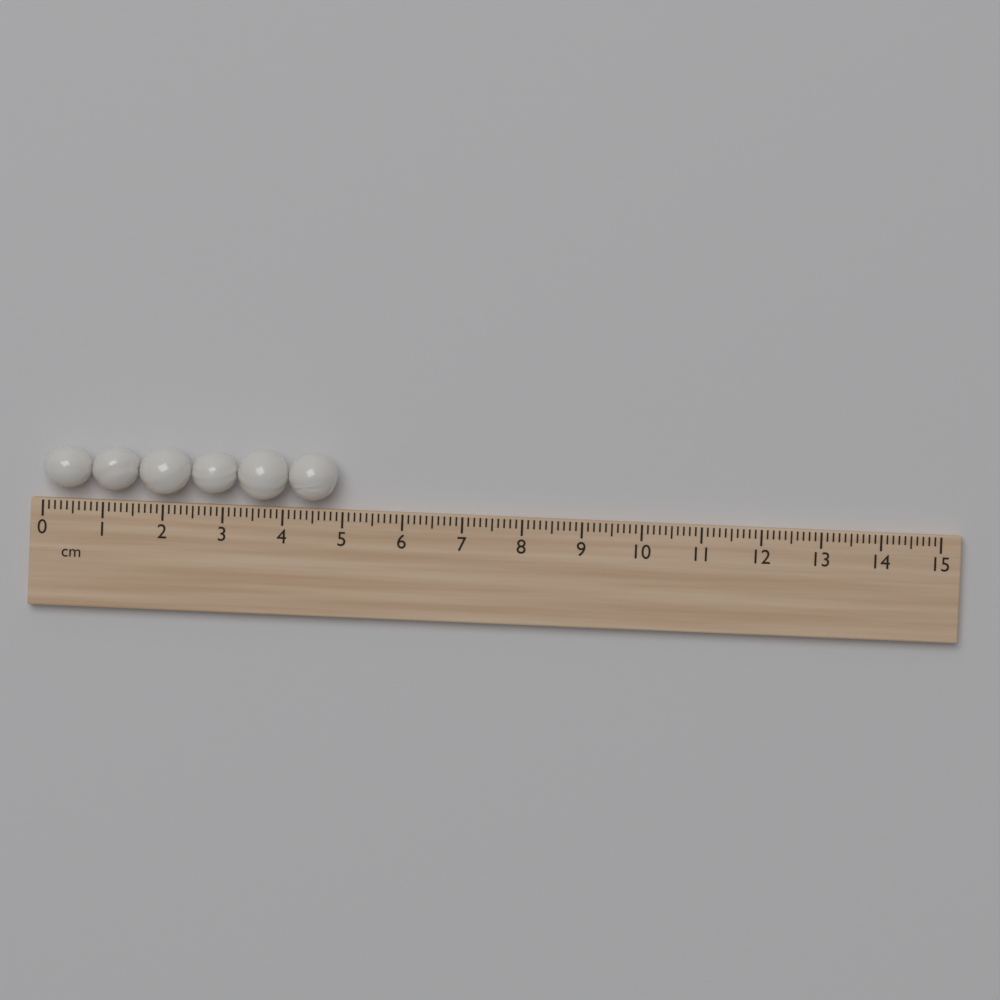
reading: 4.9 cm
